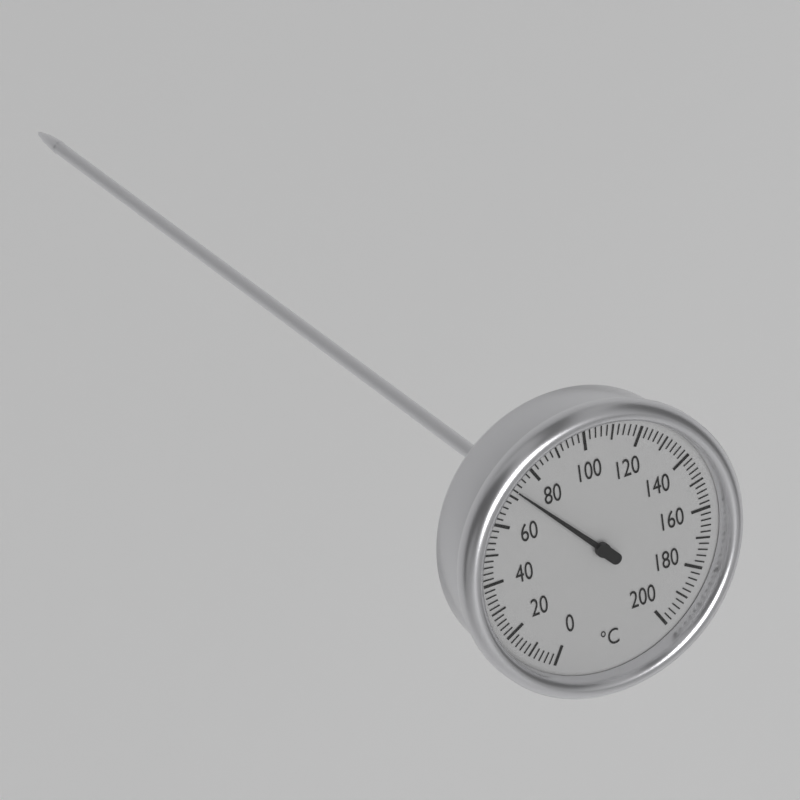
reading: 72 °C
